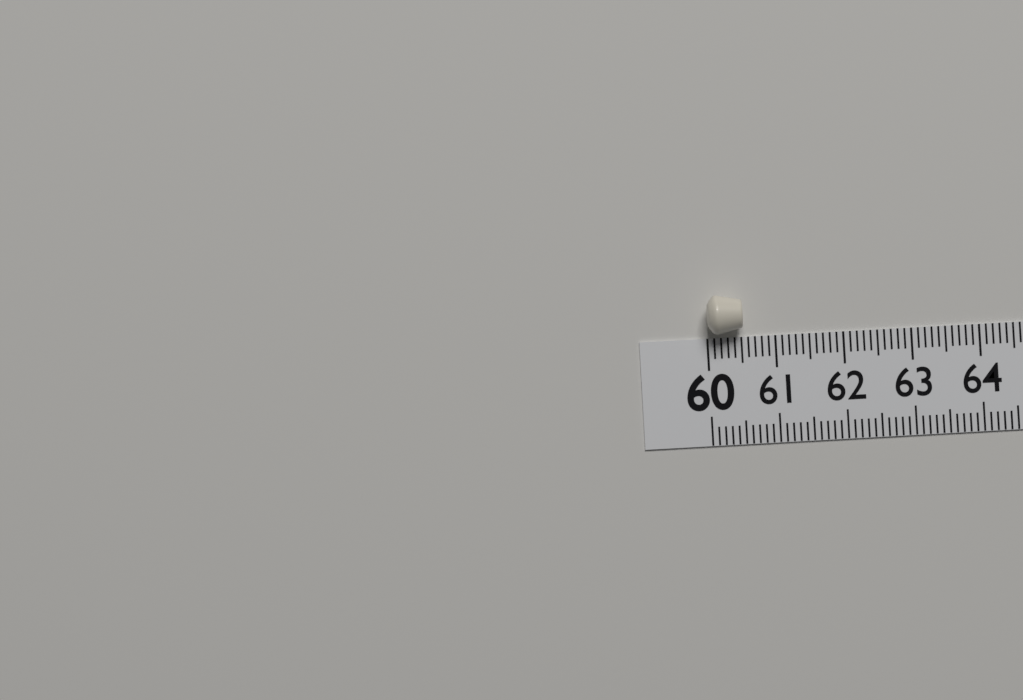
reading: 60.5 (no unit)
